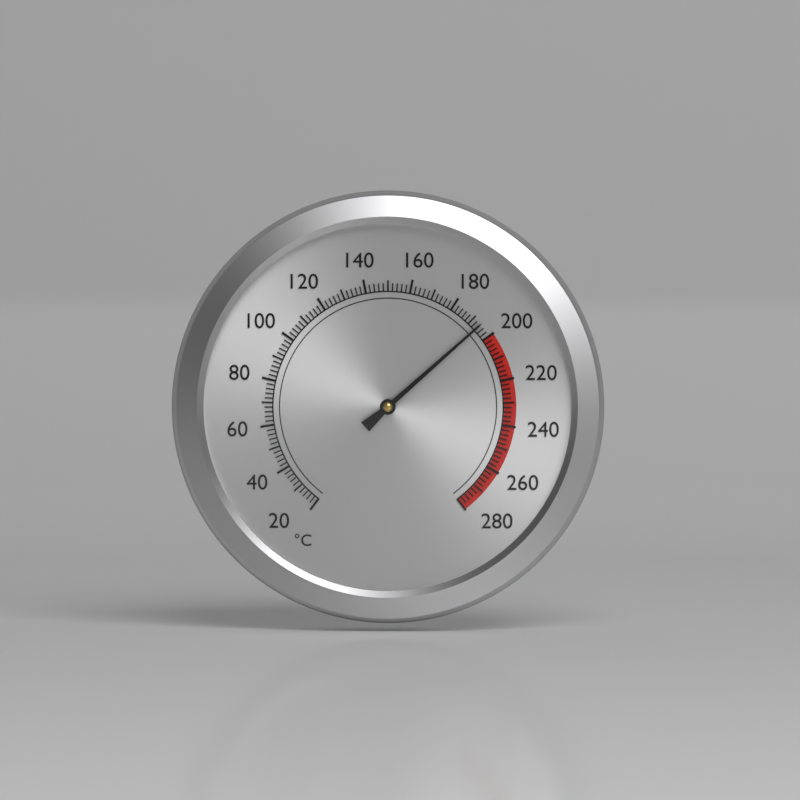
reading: 194 °C
